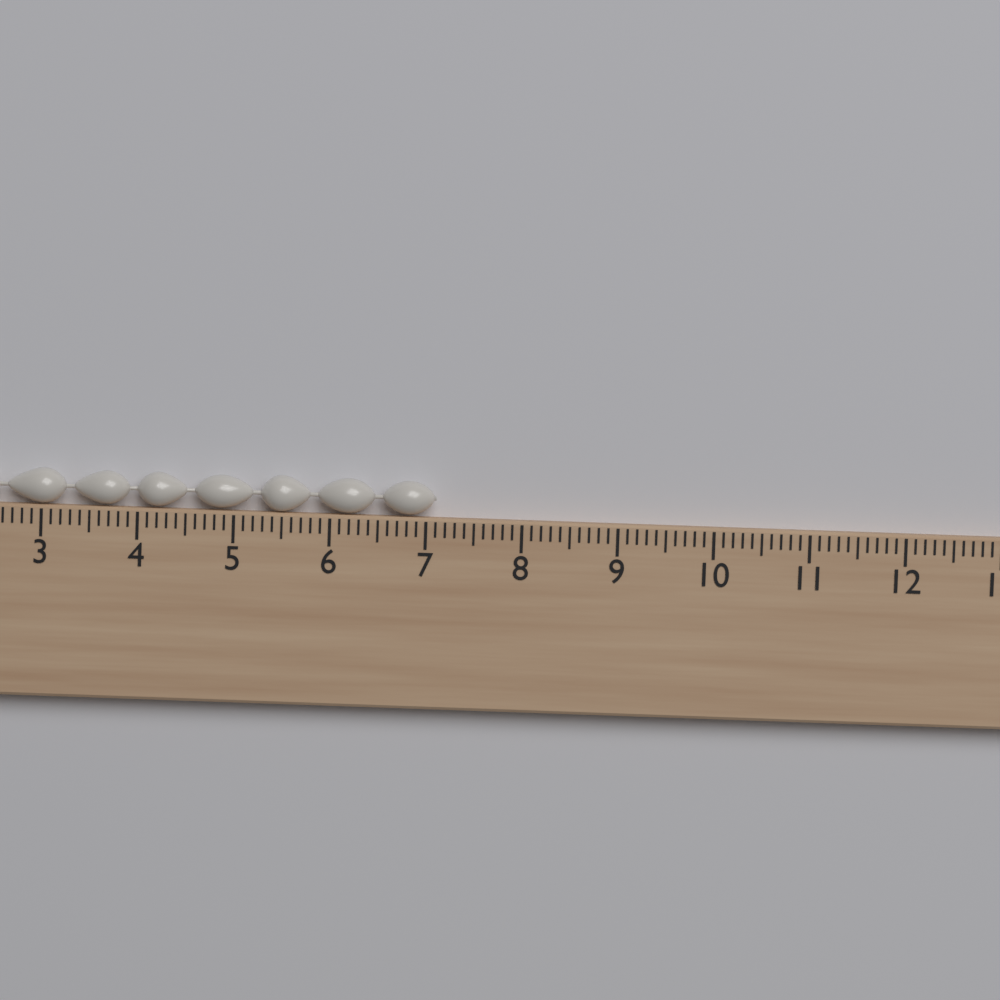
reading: 7.1 cm
